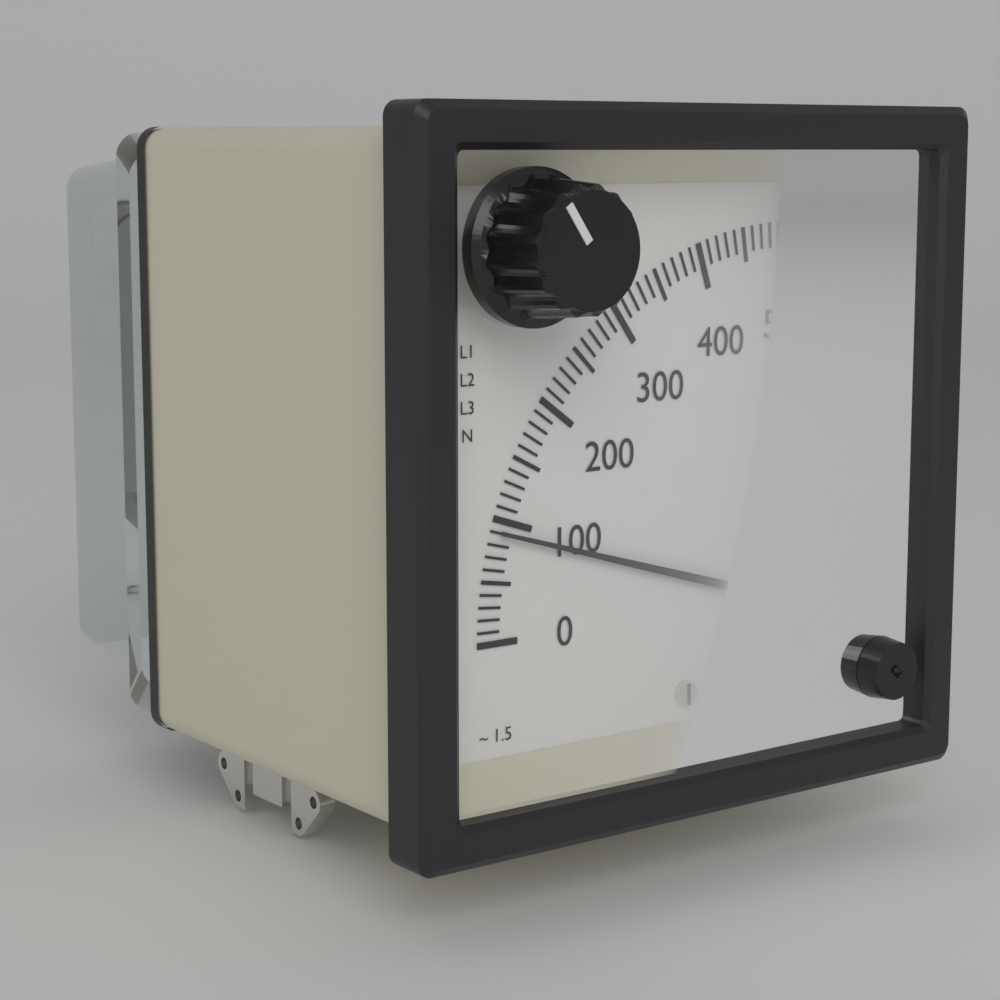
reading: 90 V
